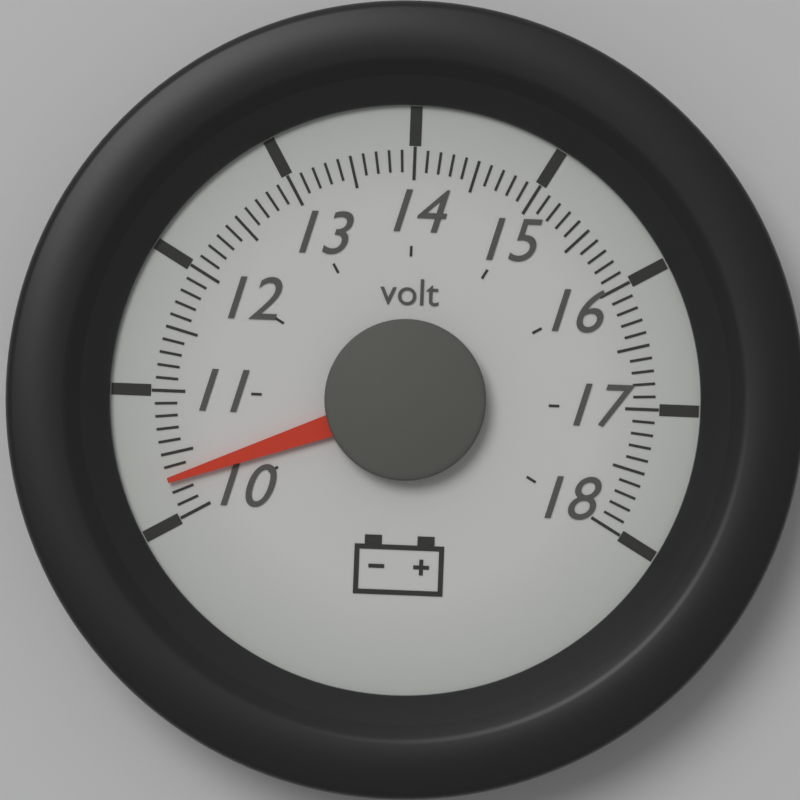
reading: 10.3 volt
